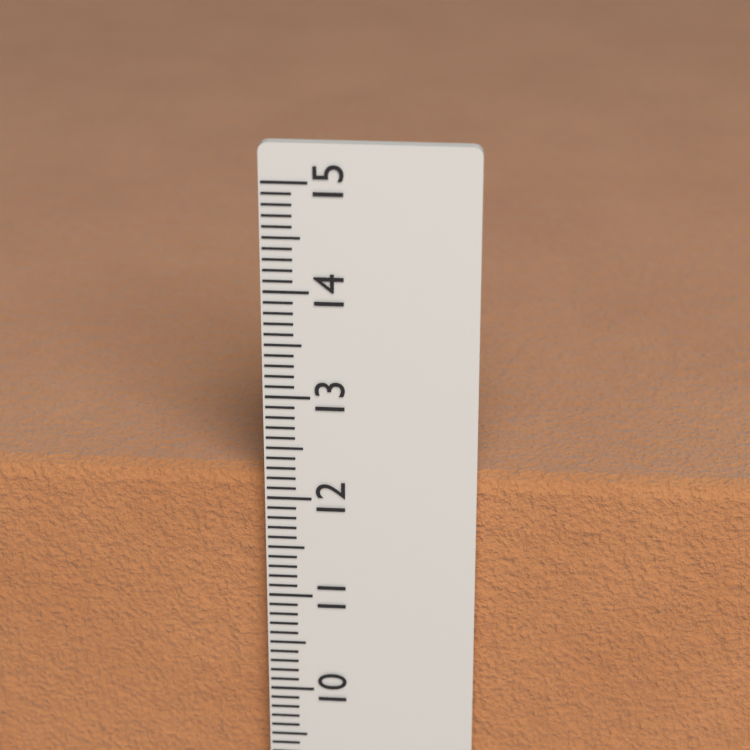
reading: 12.2 cm
